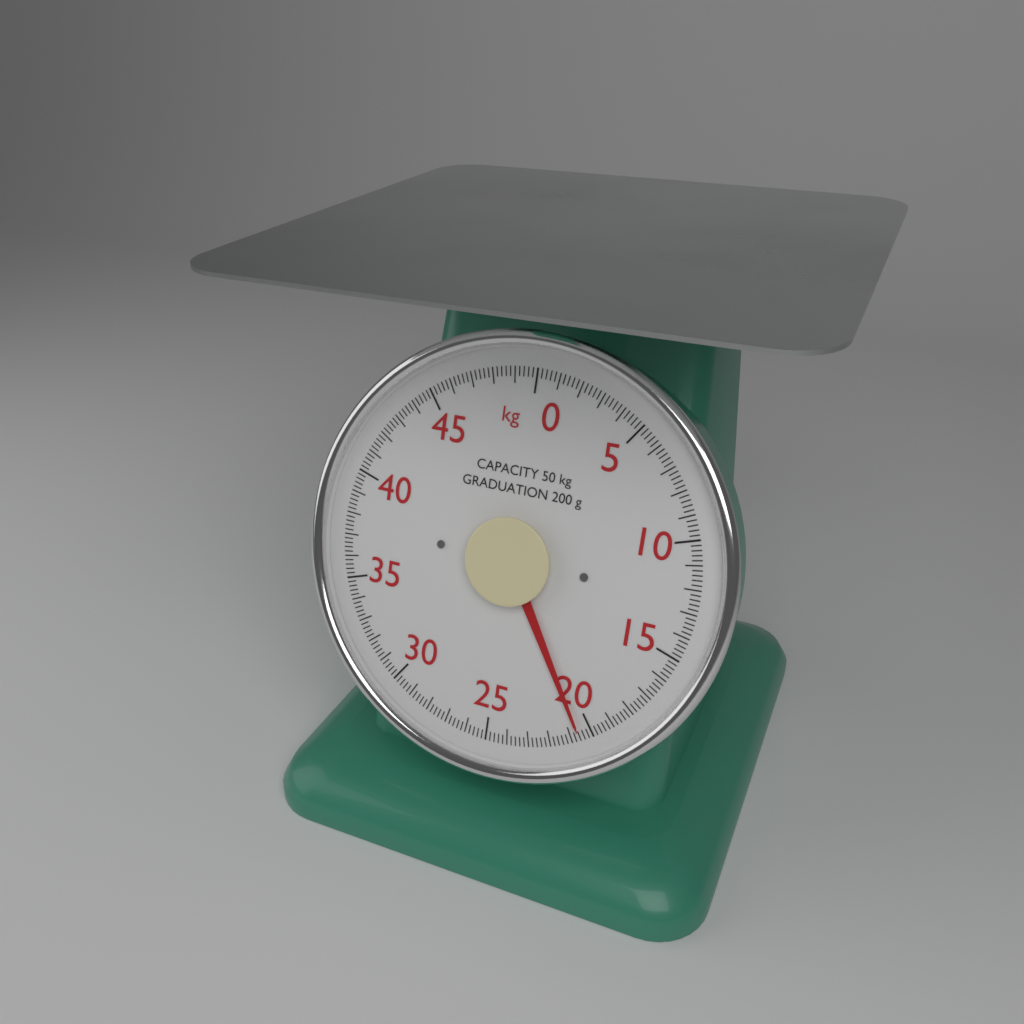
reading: 20.6 kg
